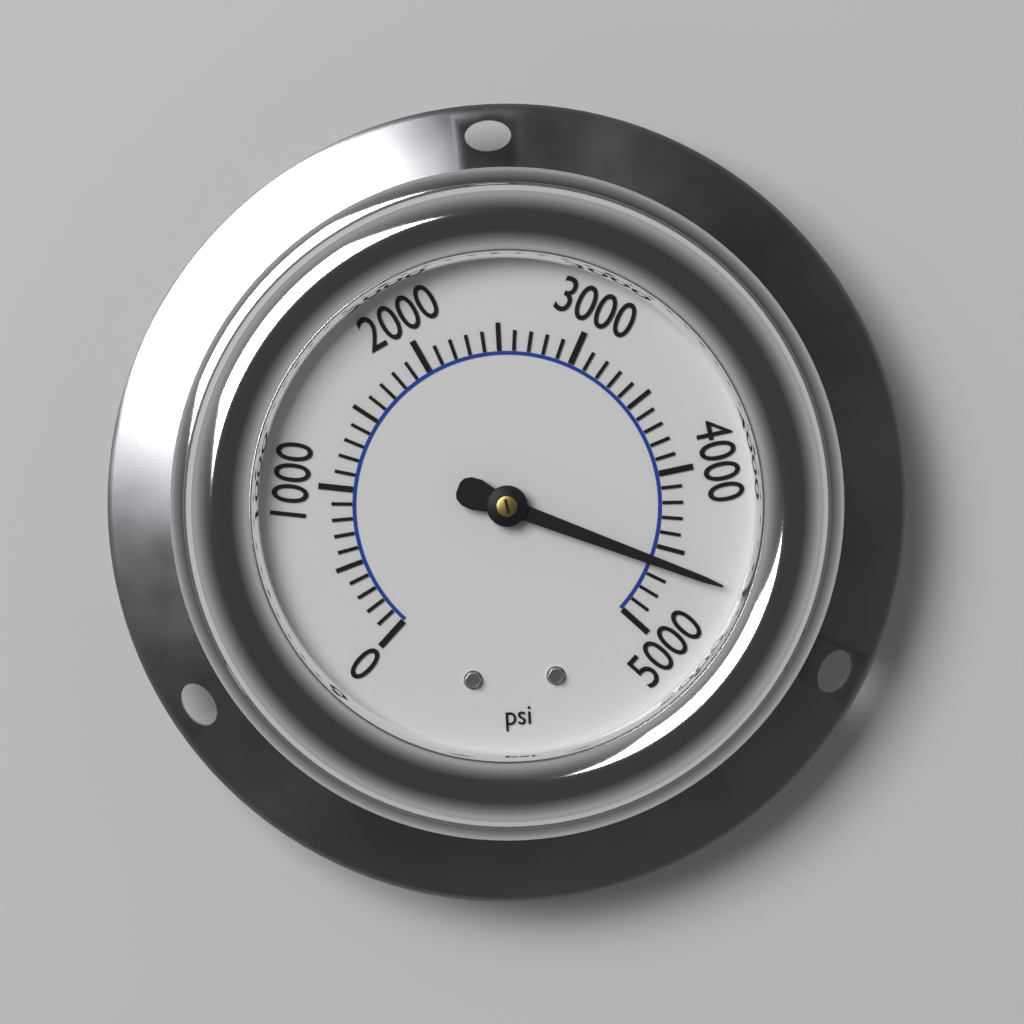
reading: 4600 psi
